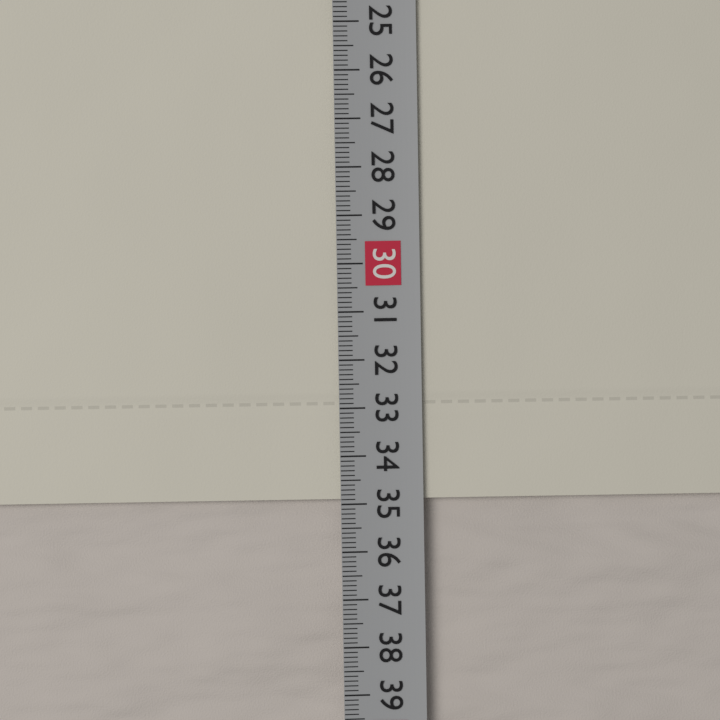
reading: 34.9 cm
